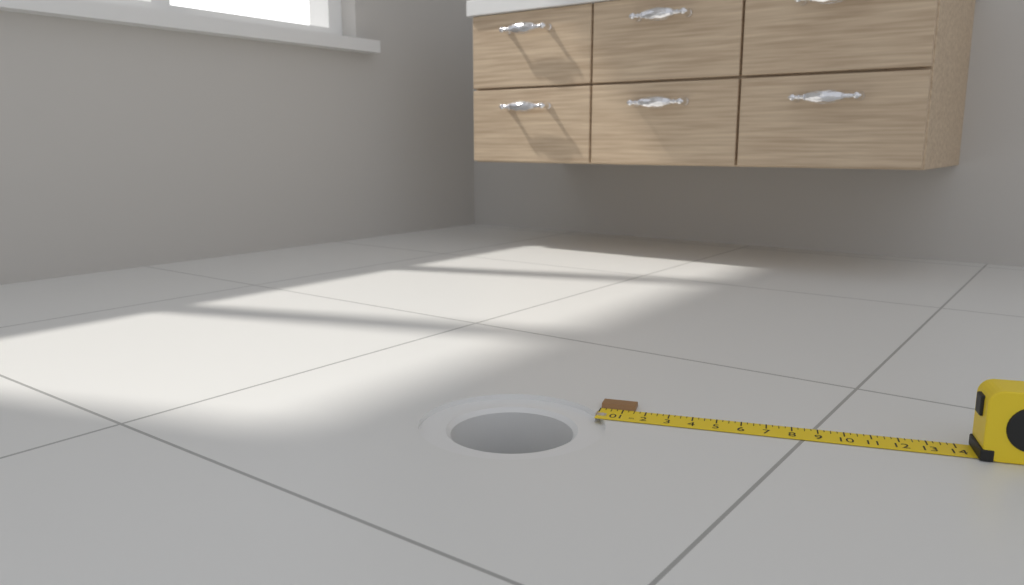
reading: 1.50 in
